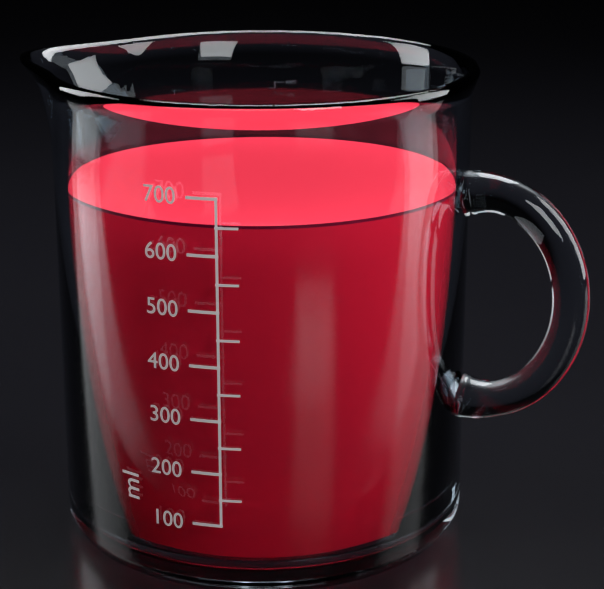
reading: 650 ml
